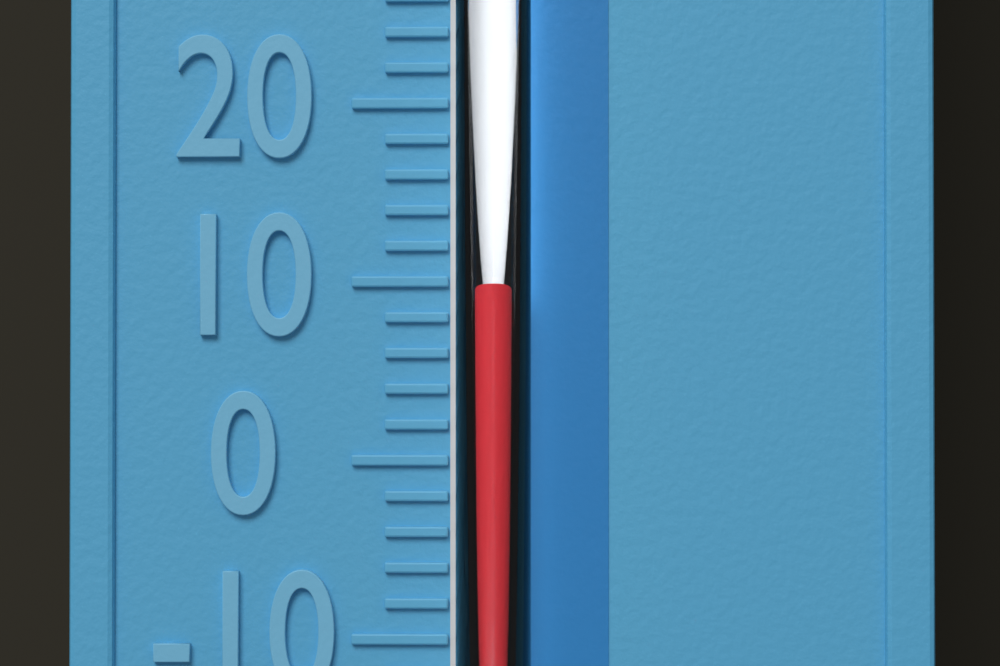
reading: 10 °F
